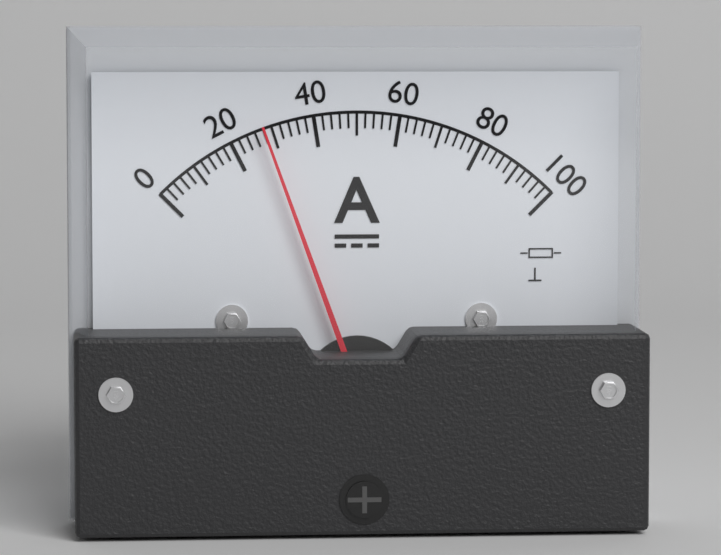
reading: 28 A
